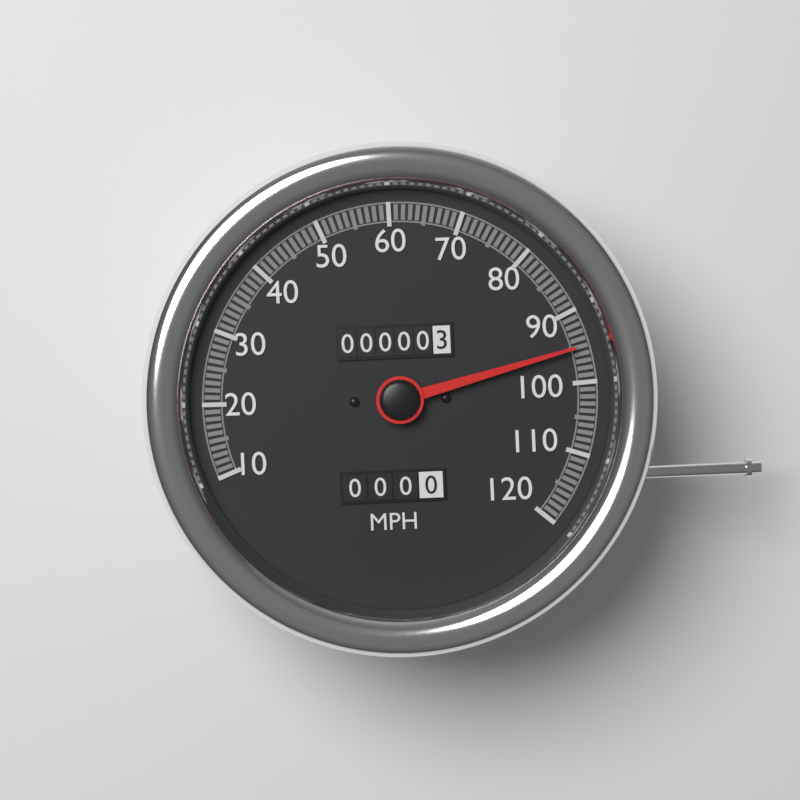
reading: 95 MPH
